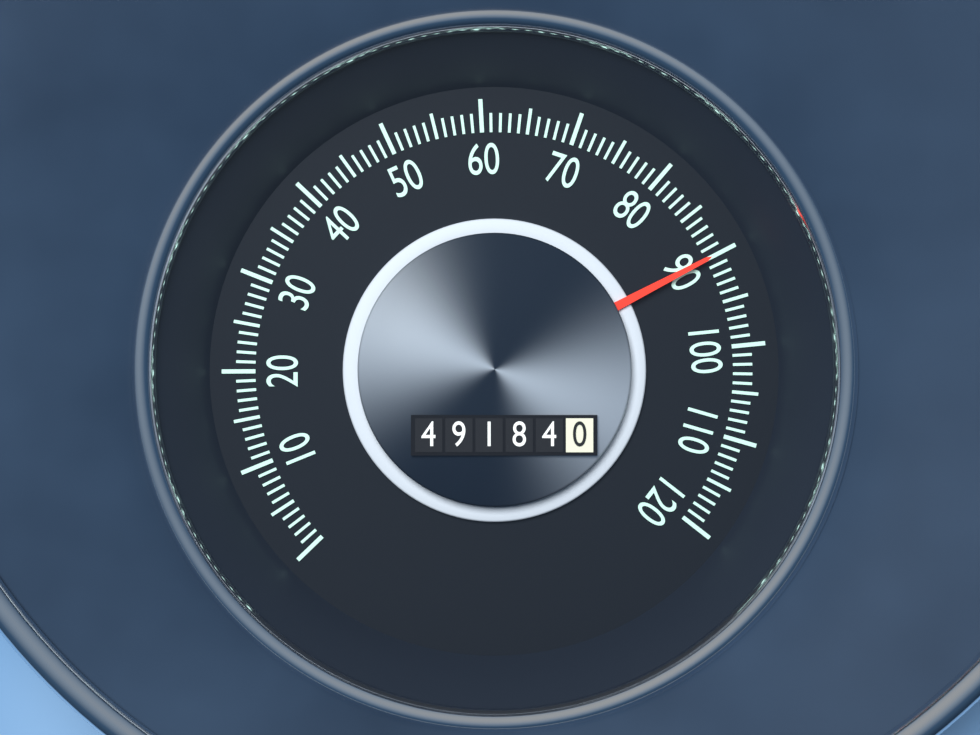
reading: 90 (no unit)
